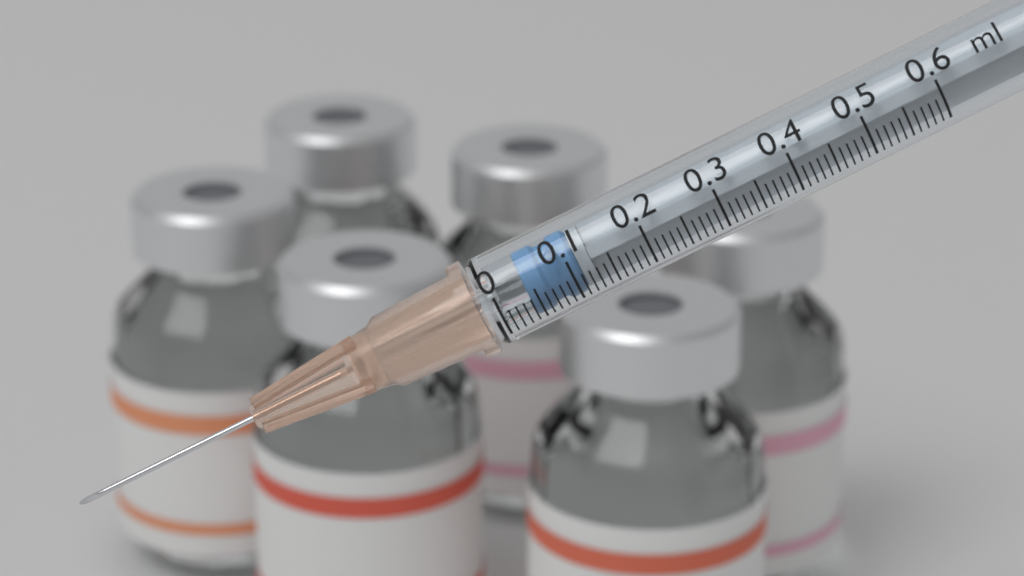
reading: 0.04 ml
